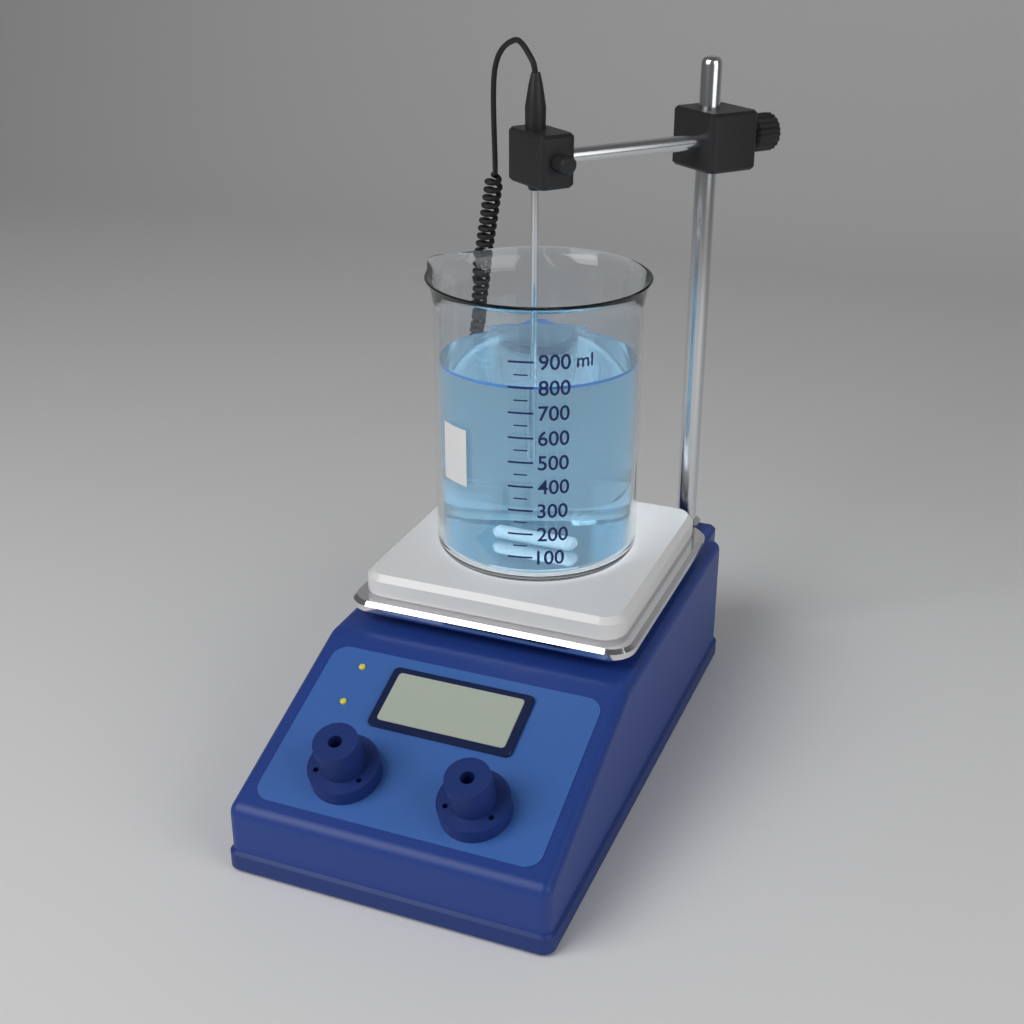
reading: 800 ml
